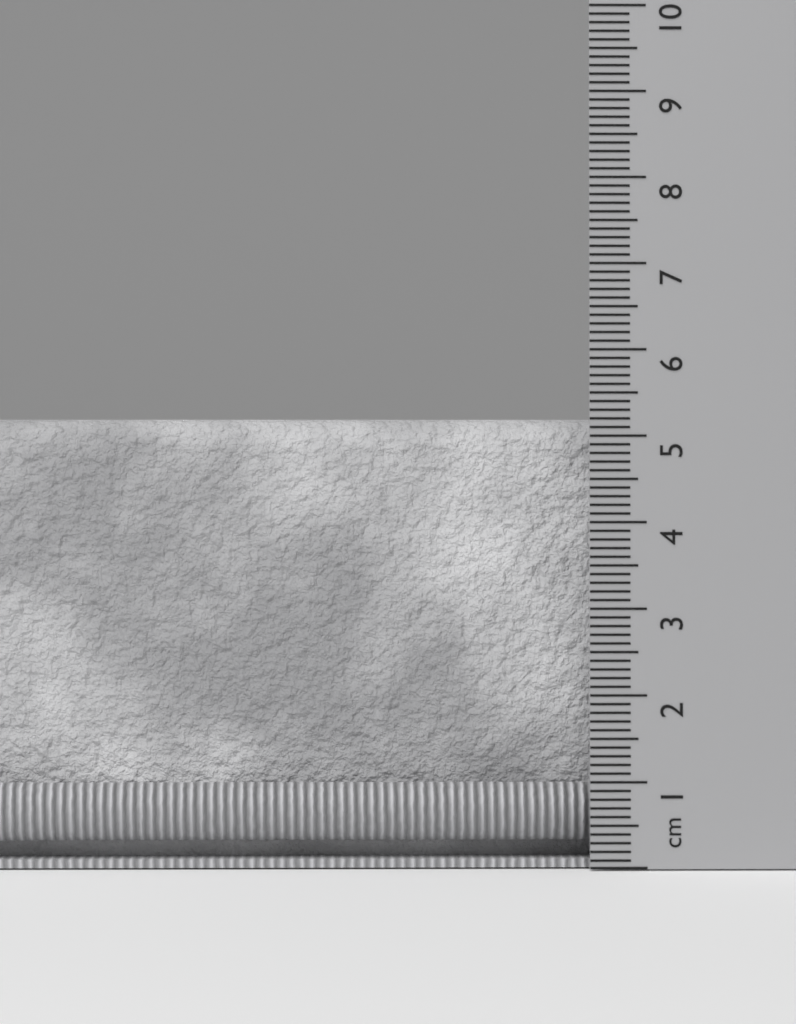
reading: 5.2 cm
